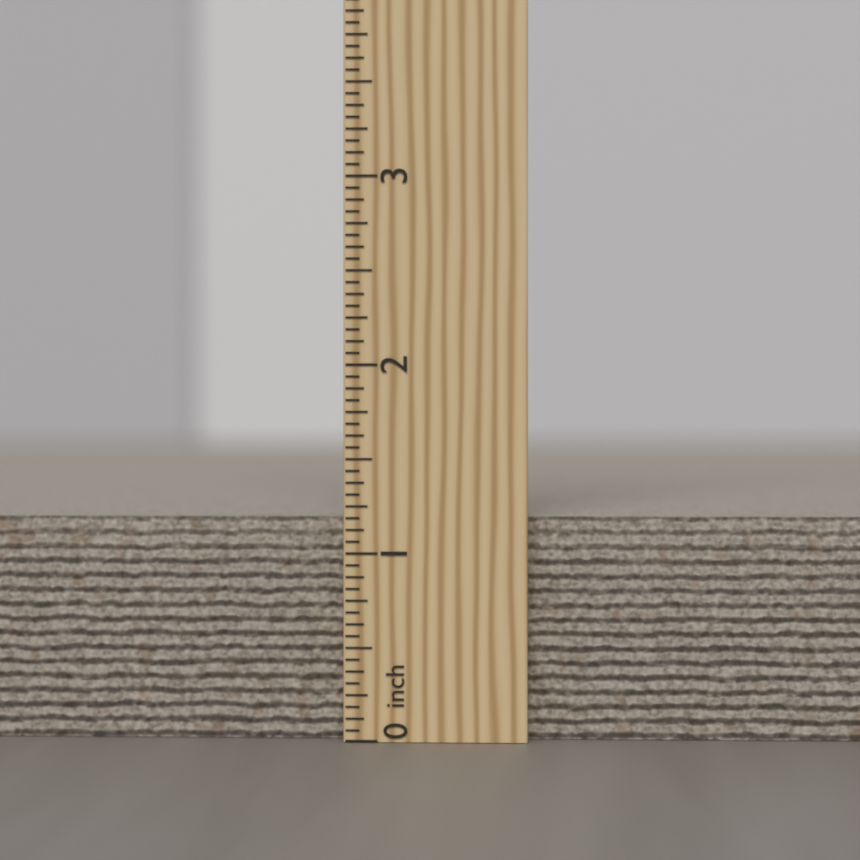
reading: 1.1875 inch
